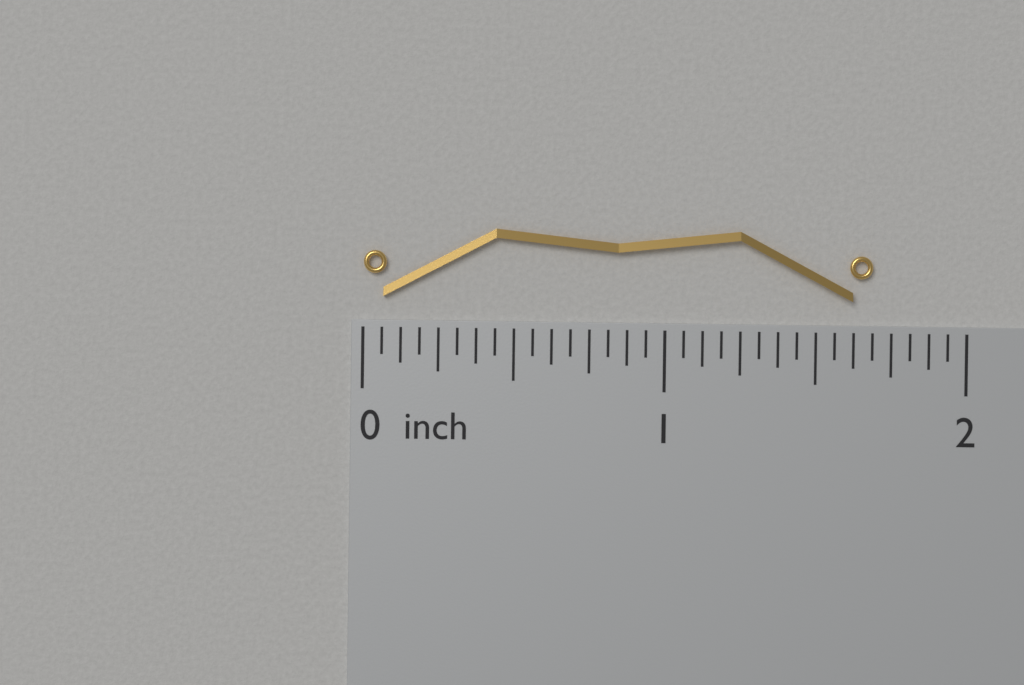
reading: 1.6875 inch
